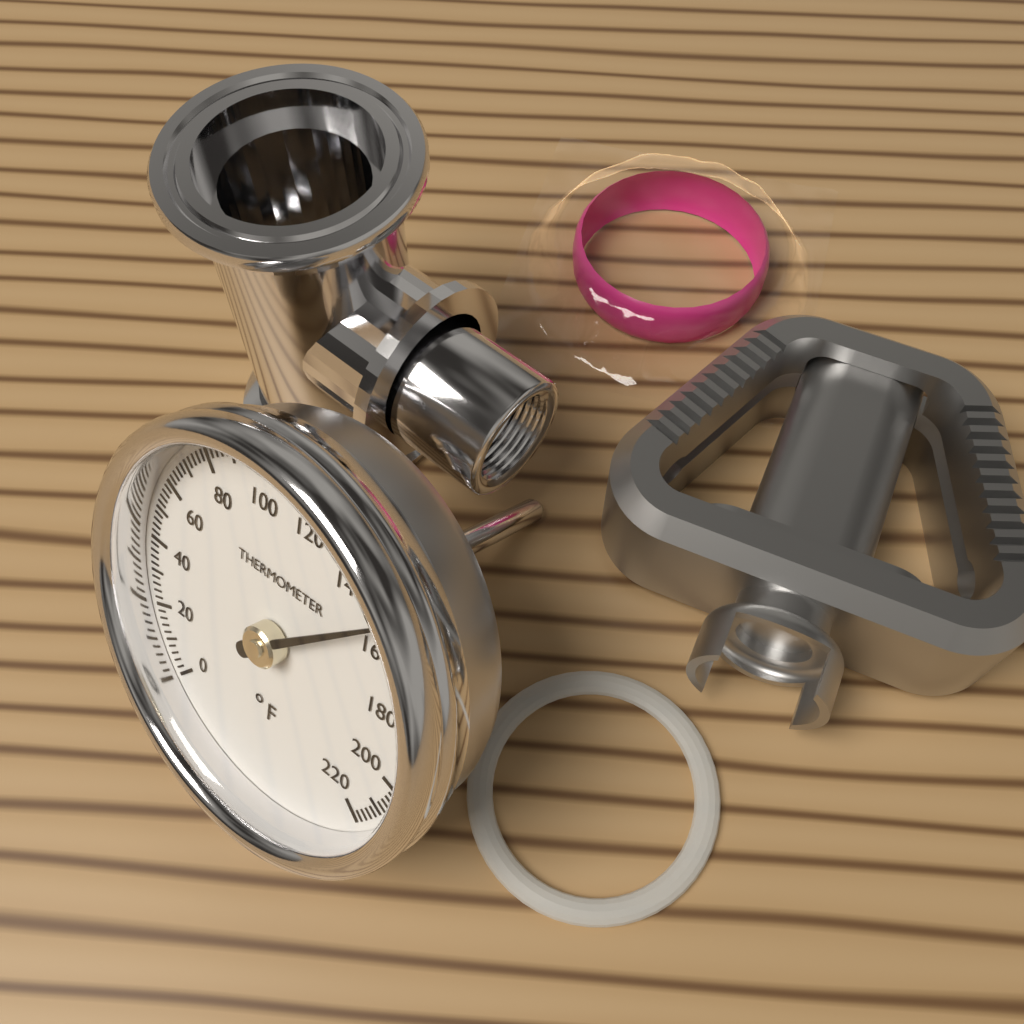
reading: 152 °F
